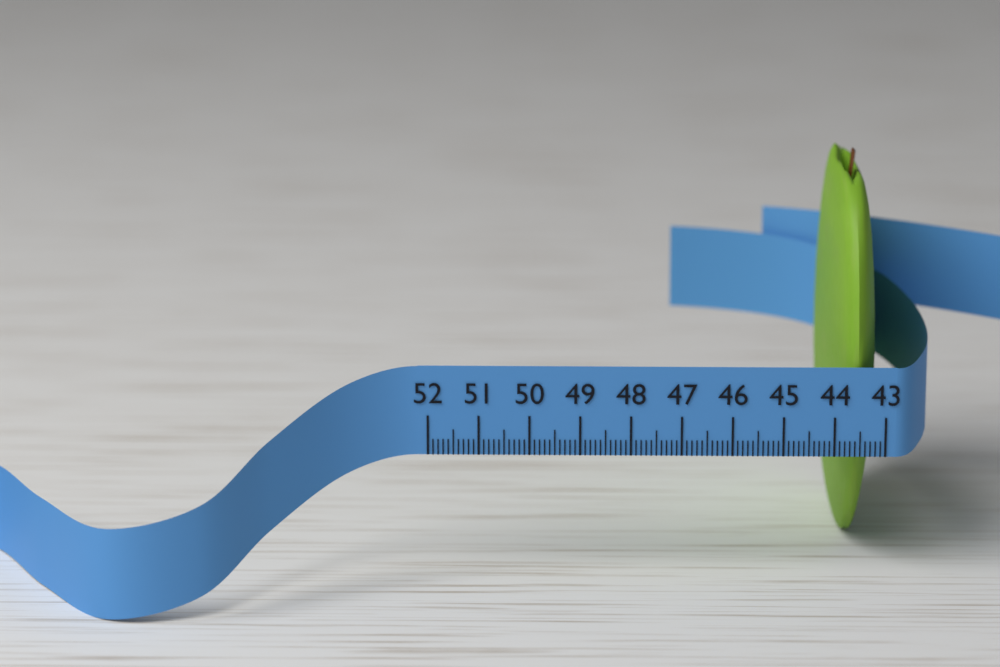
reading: 44.1 (no unit)
